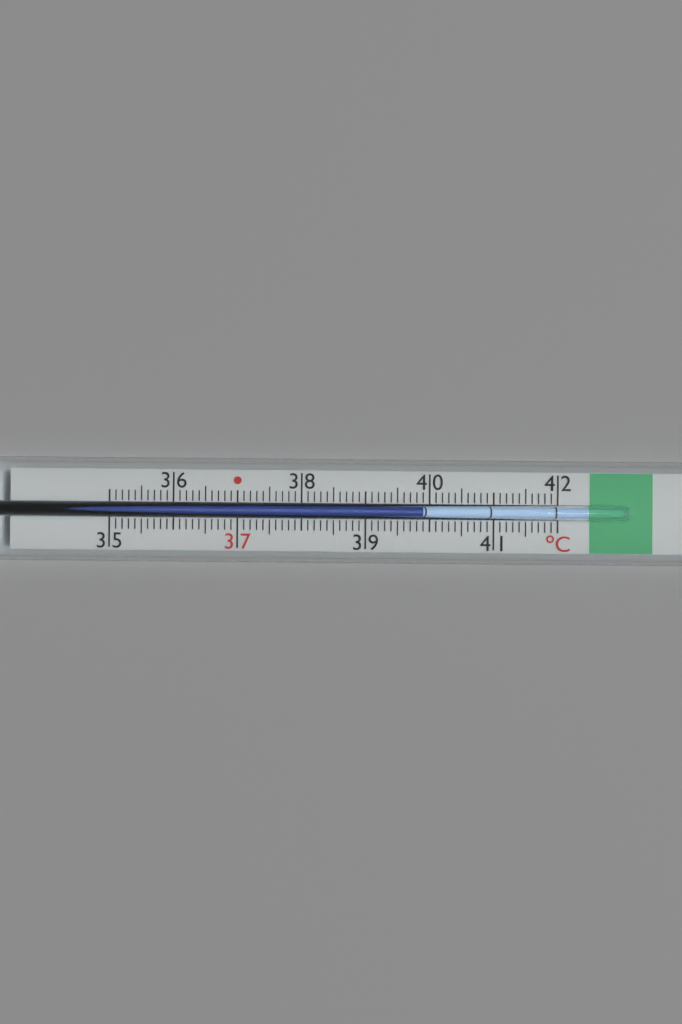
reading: 39.9 °C
